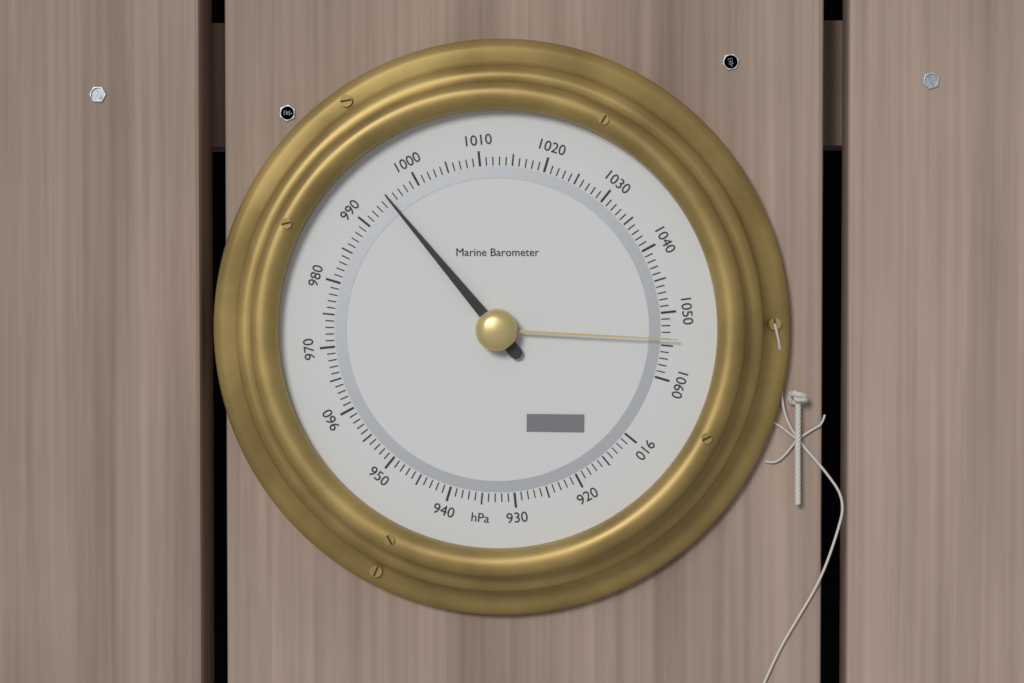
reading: 995 hPa
